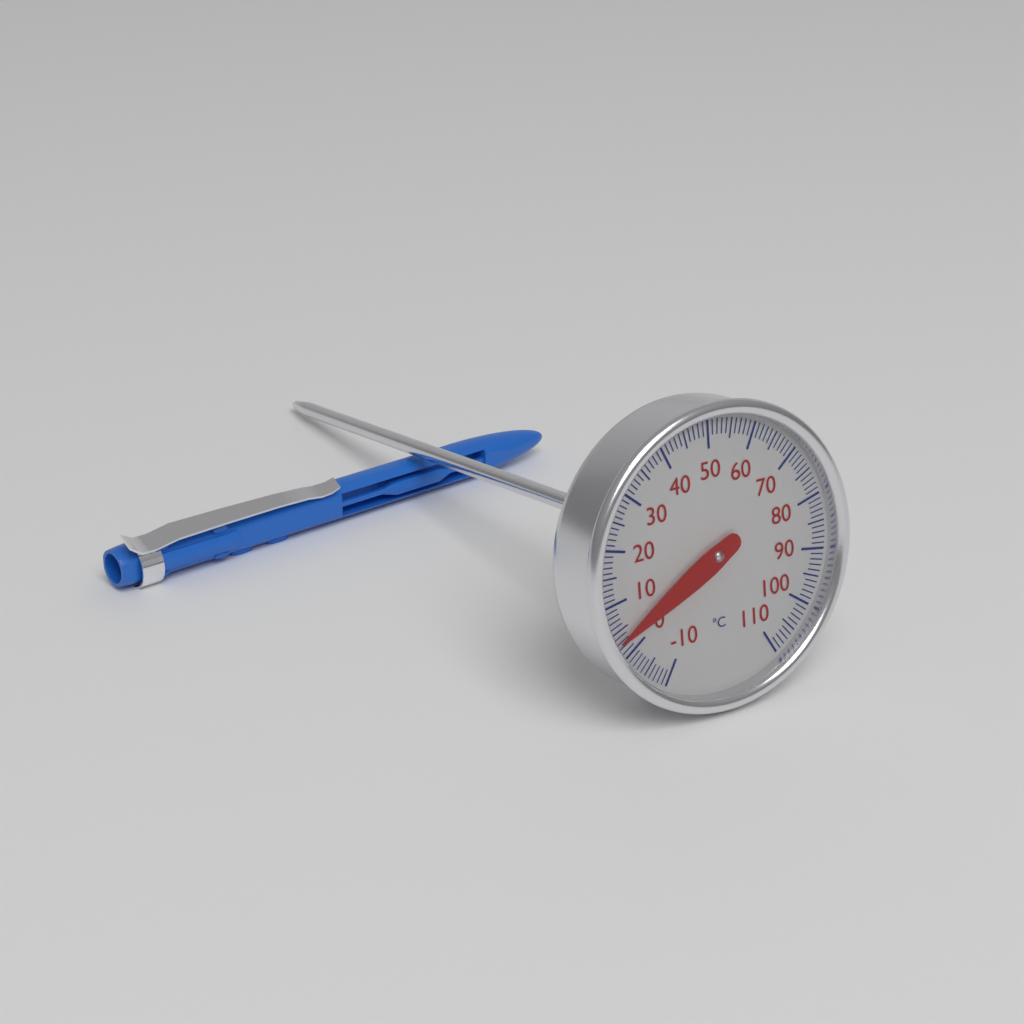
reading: 3 °C
